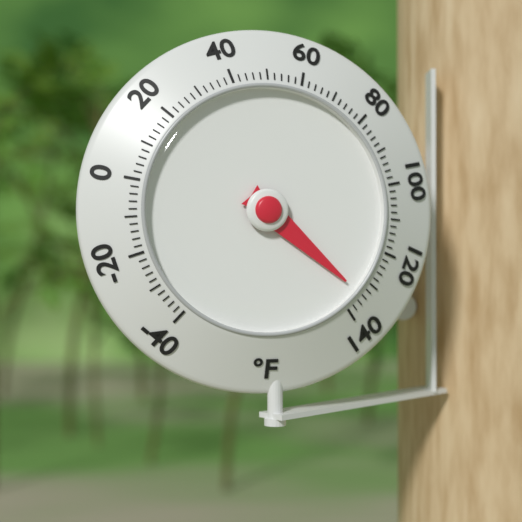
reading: 134 °F
